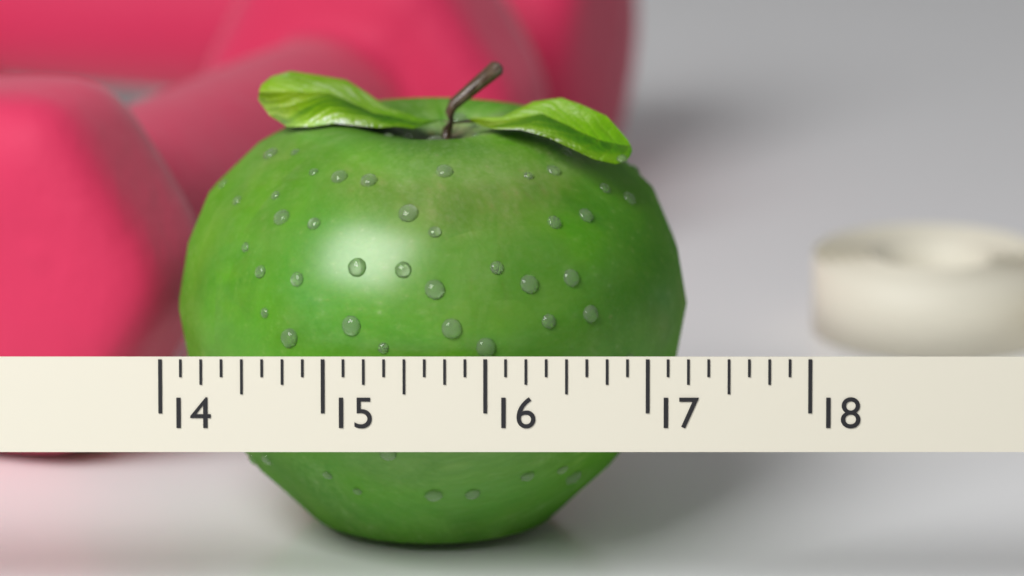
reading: 17.300 (no unit)
